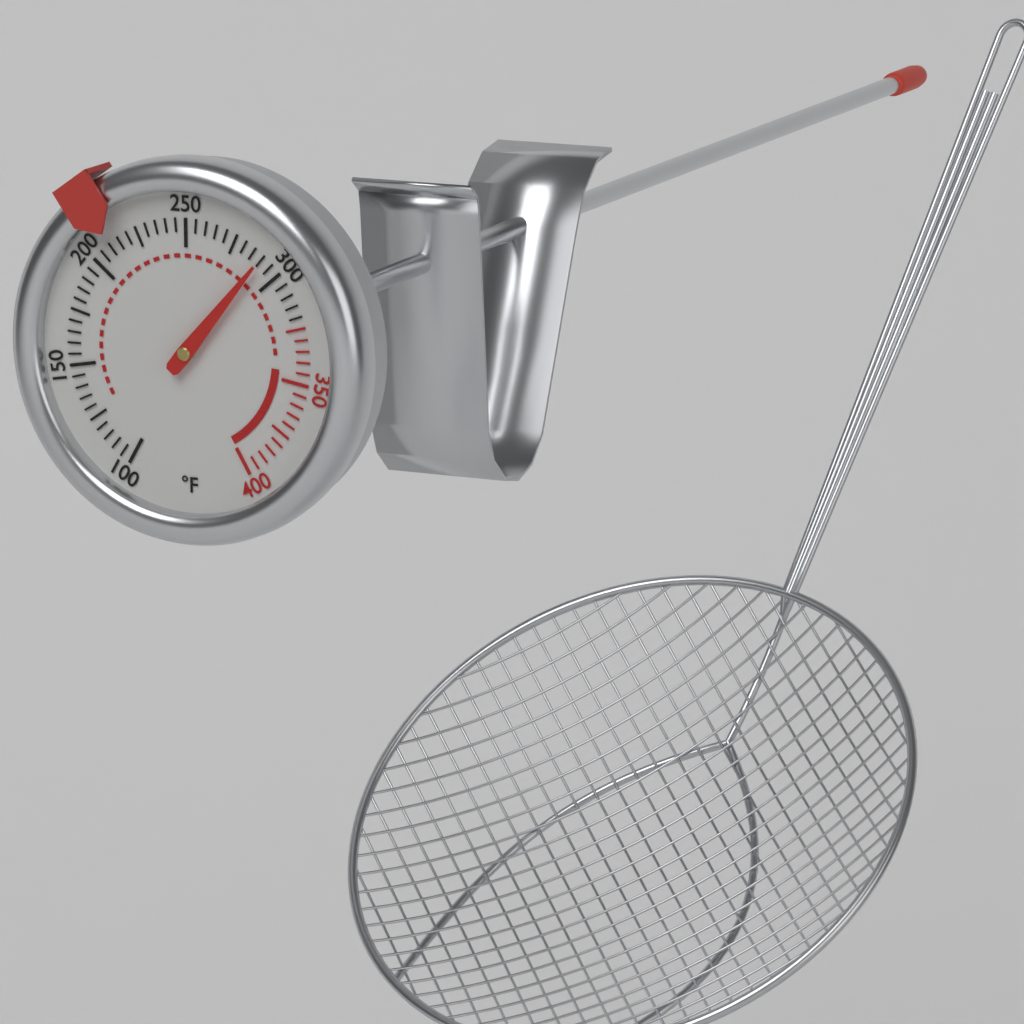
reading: 290 °F
